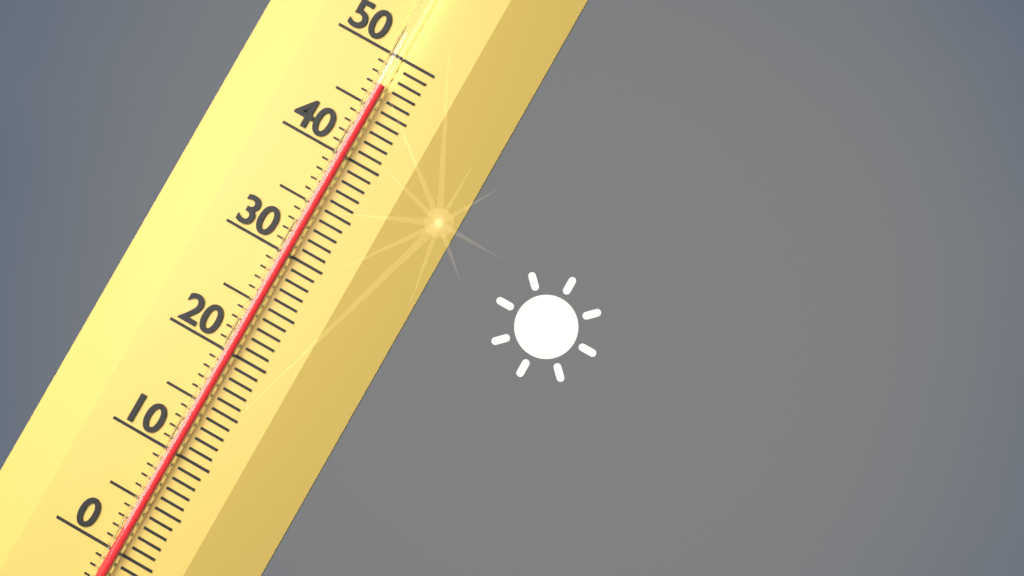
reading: 47 (no unit)
